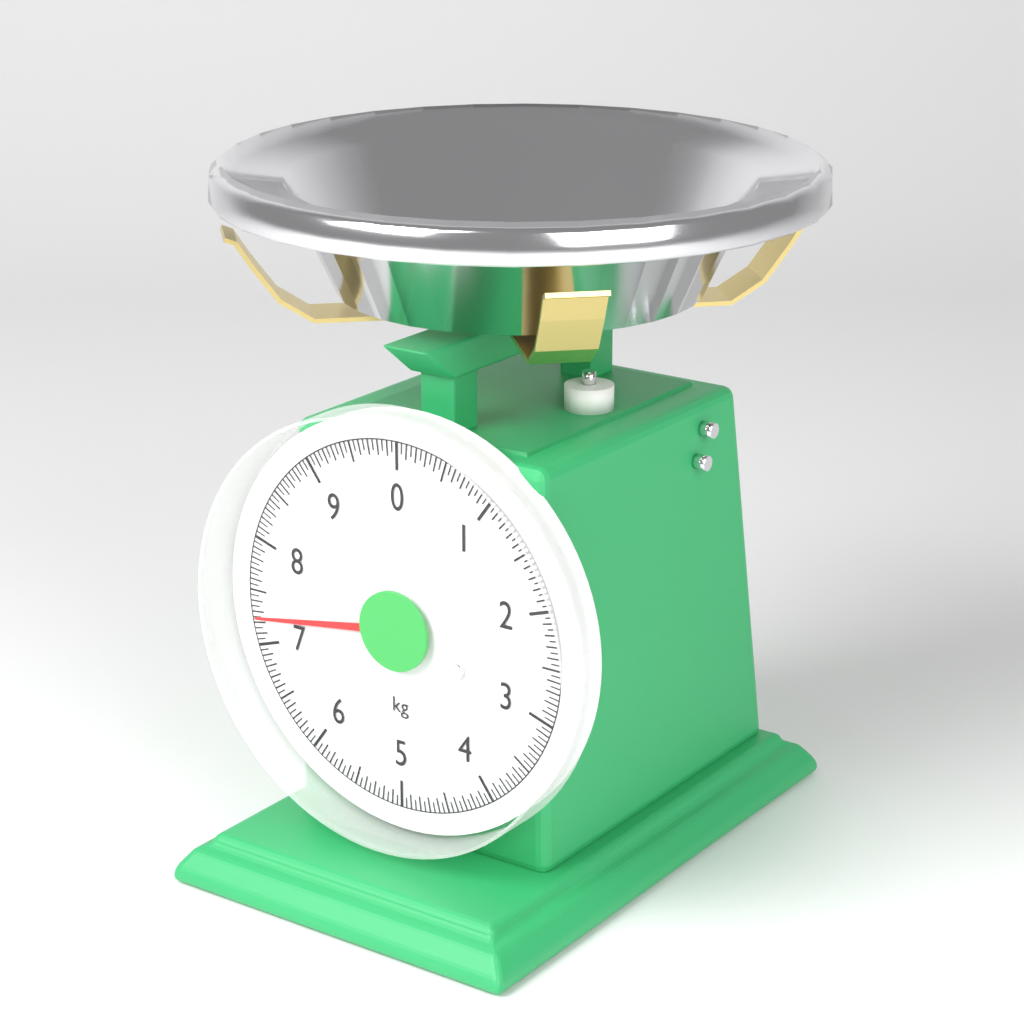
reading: 7.25 kg
